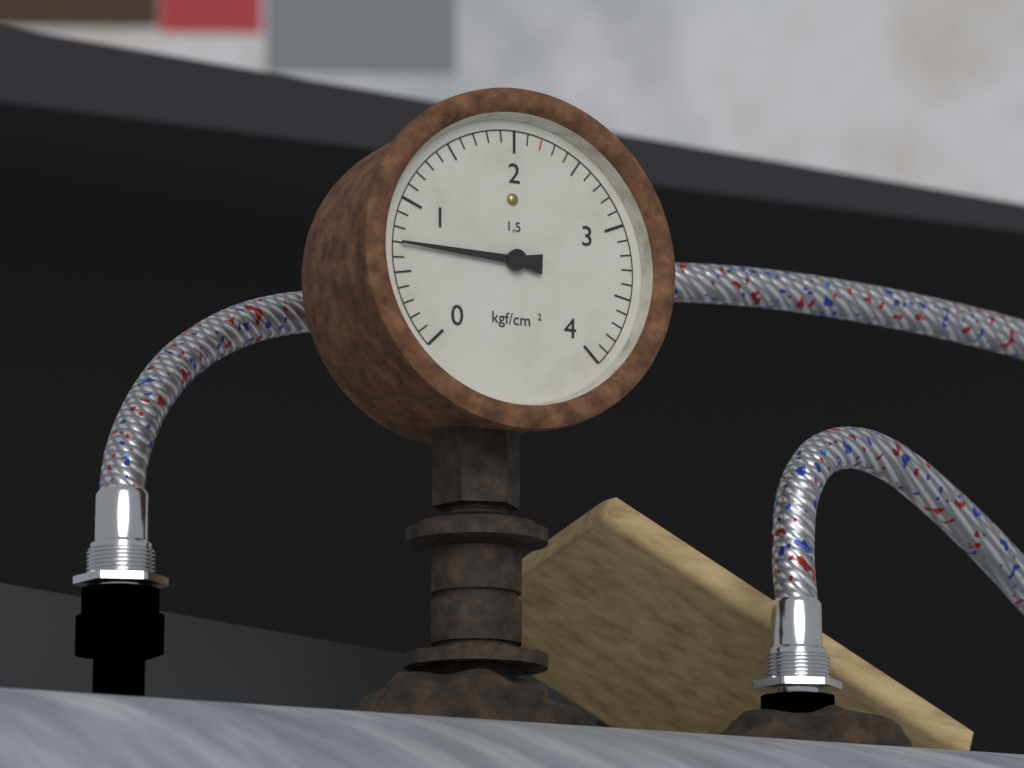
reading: 0.7 kgf/cm²
